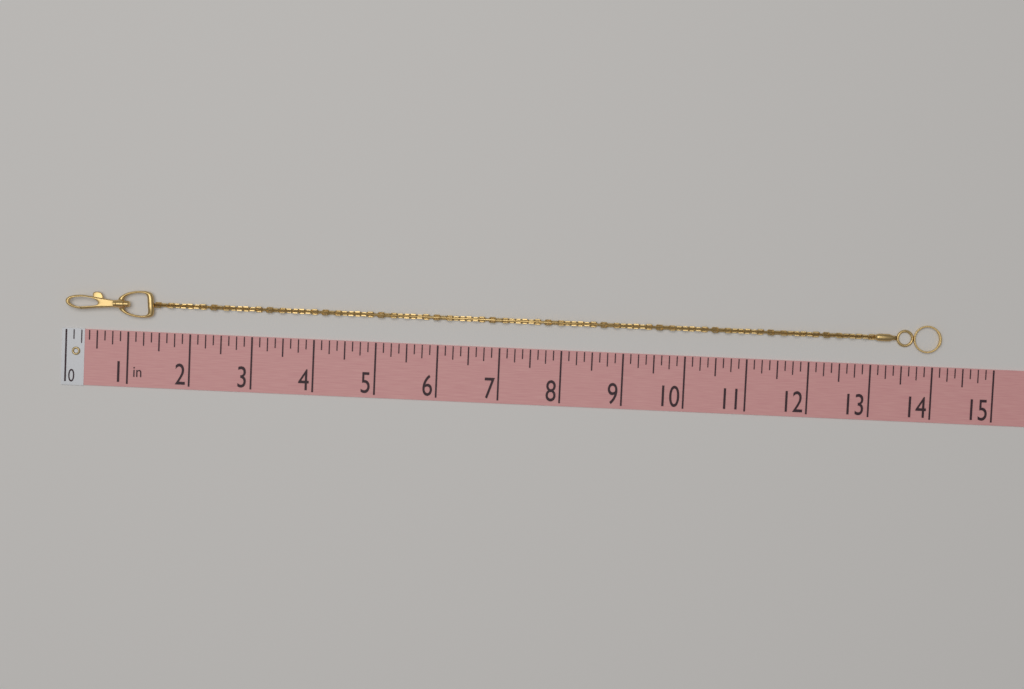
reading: 14.125 in
